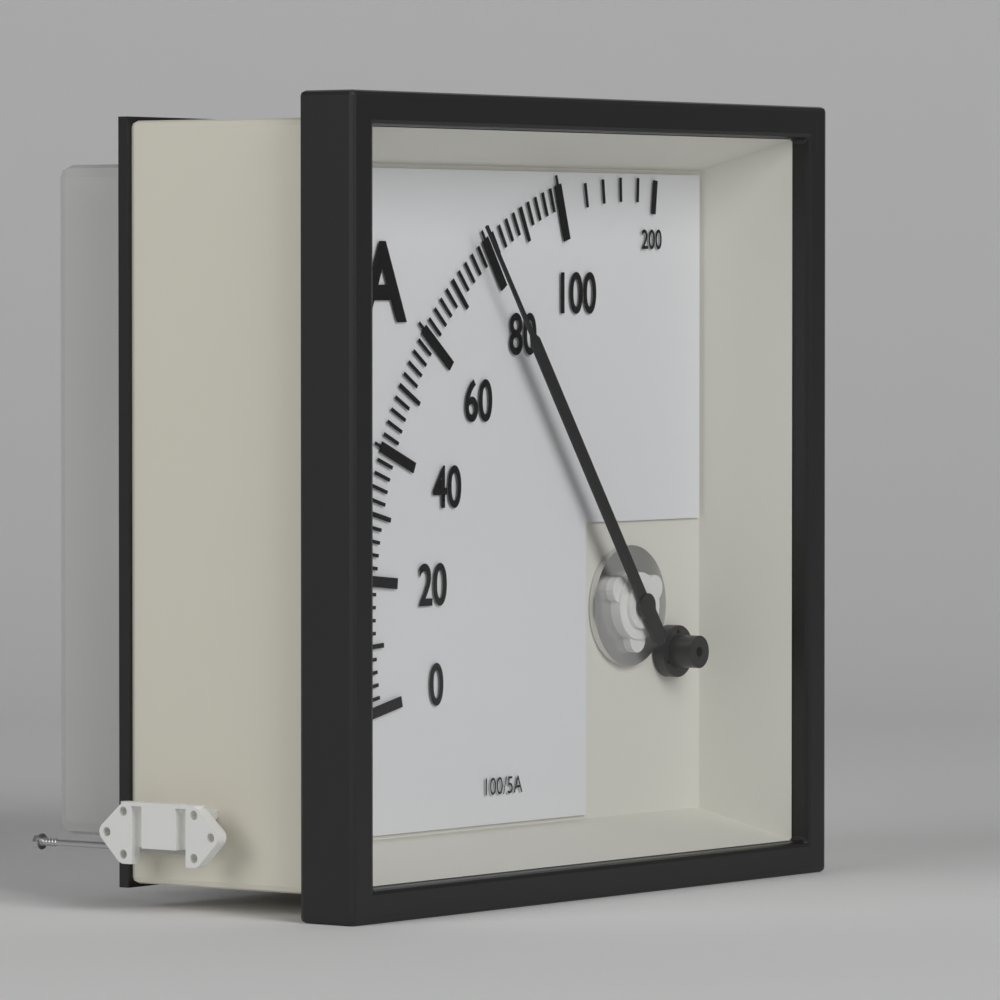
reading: 78 A
